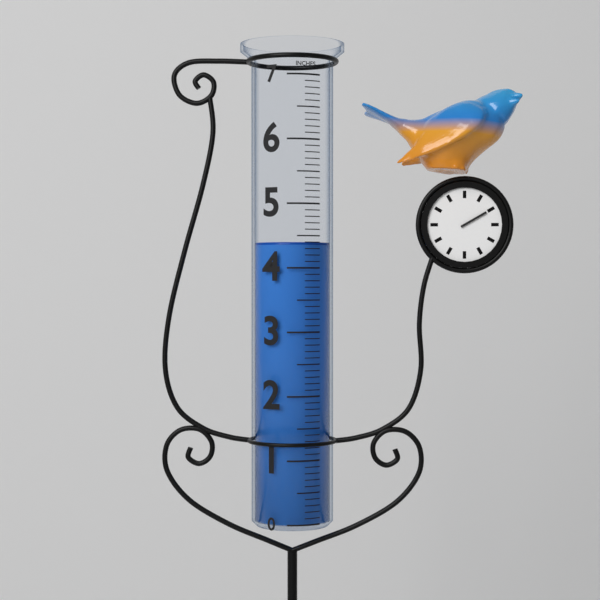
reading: 4.4 in
